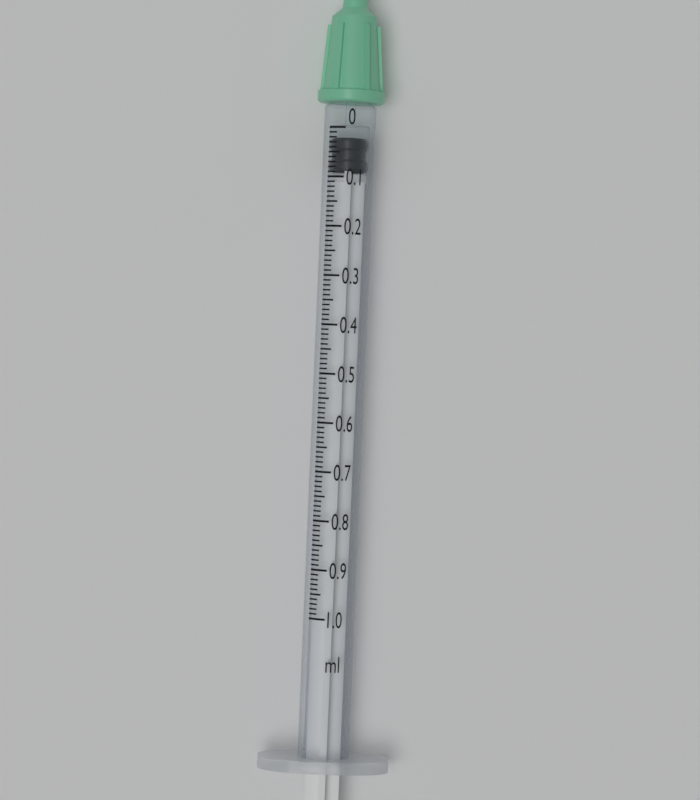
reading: 0.02 ml
